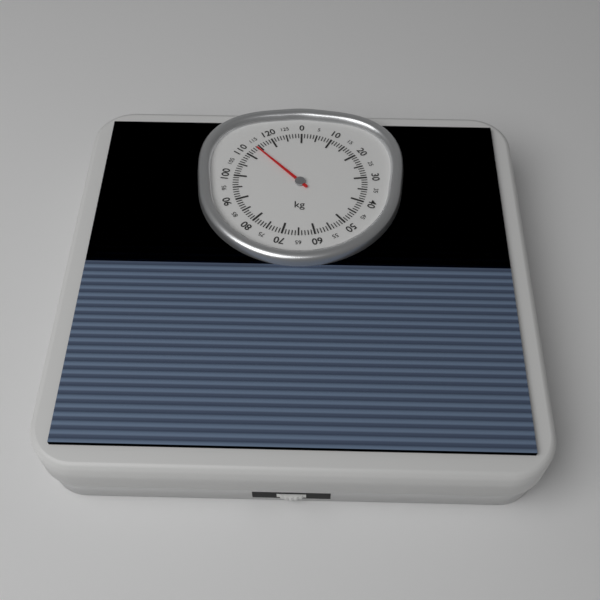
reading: 114 kg
